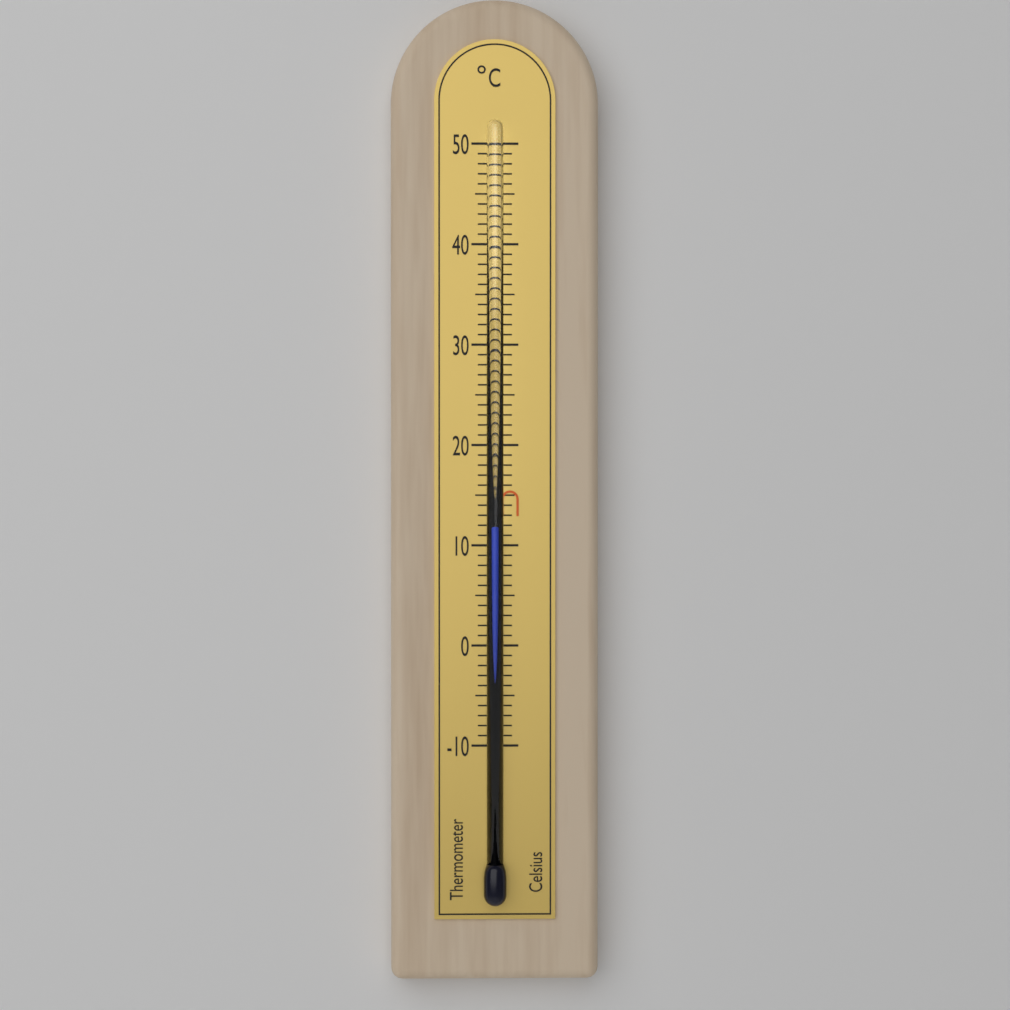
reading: 12 °C
